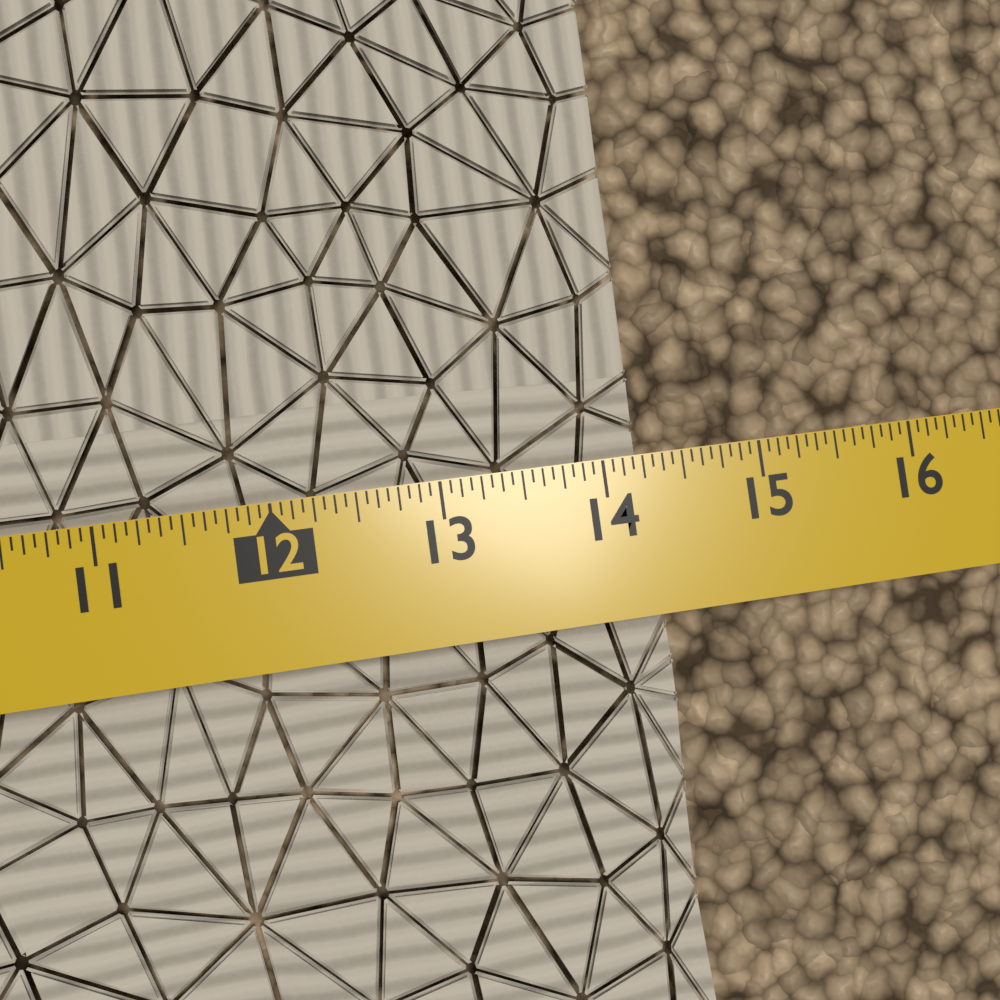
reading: 14.3125 in
